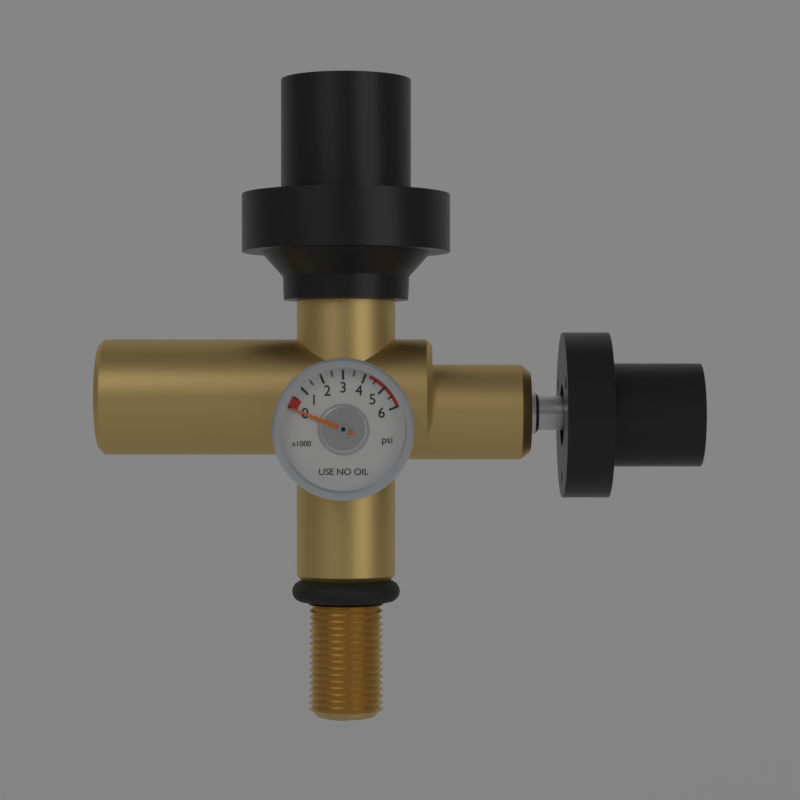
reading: 0 psi
